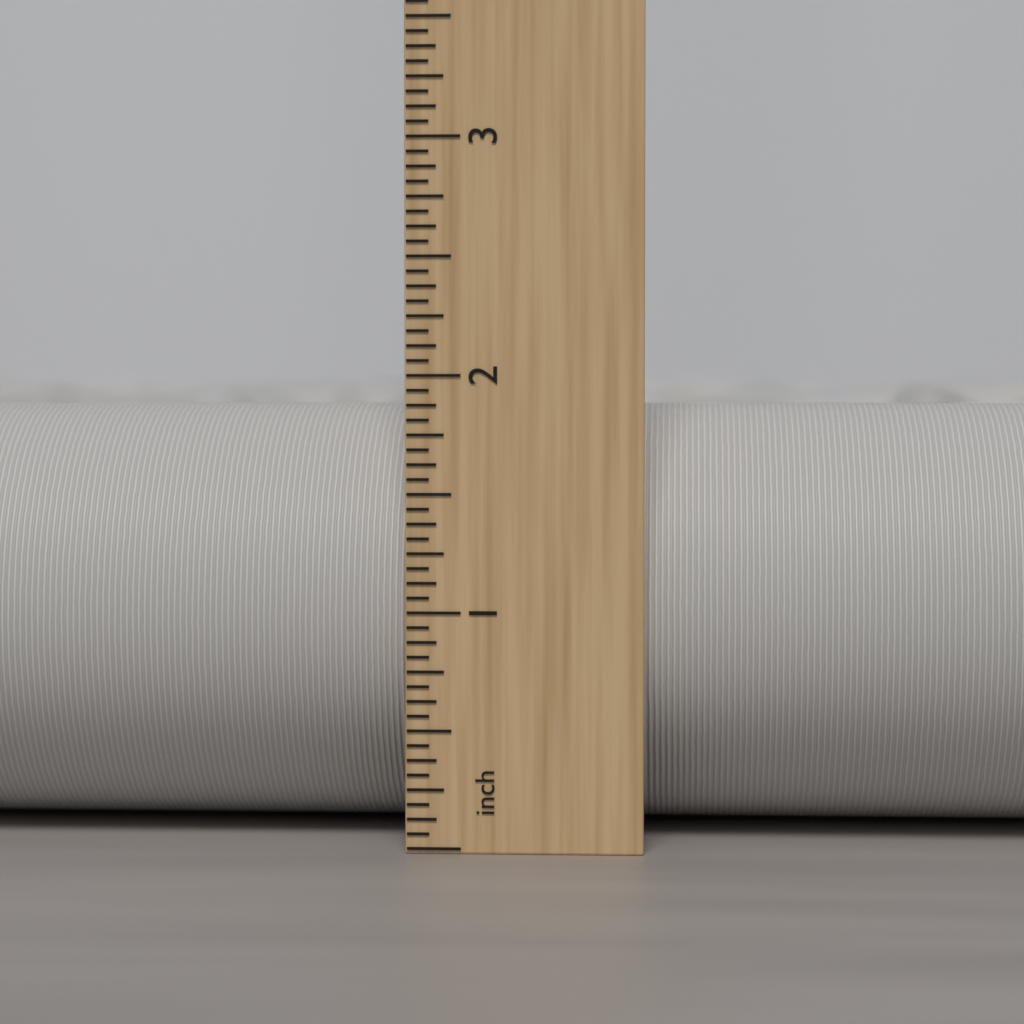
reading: 1.8750 inch
